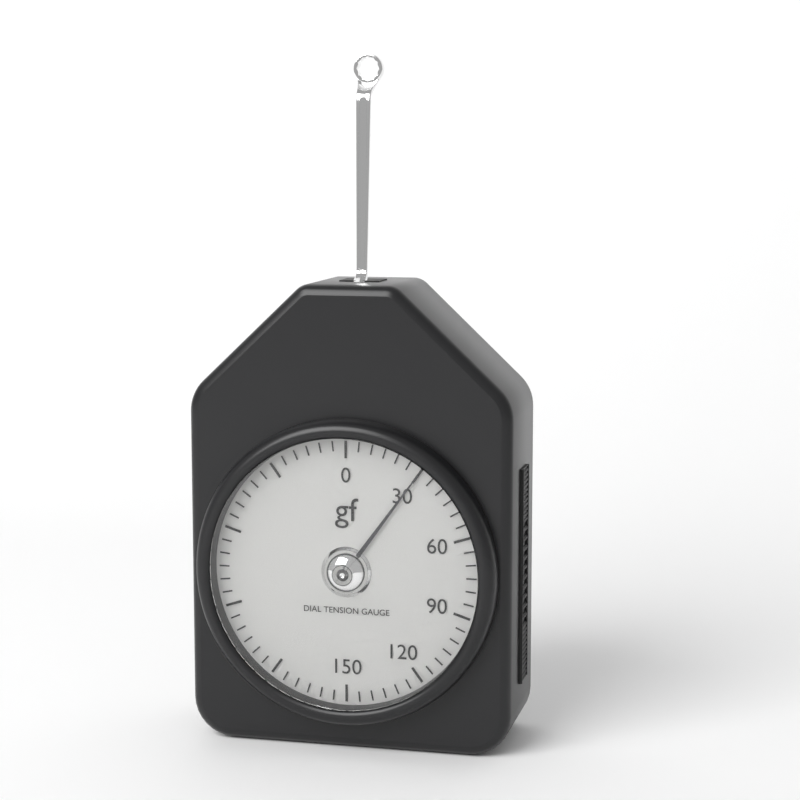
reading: 30 gf
